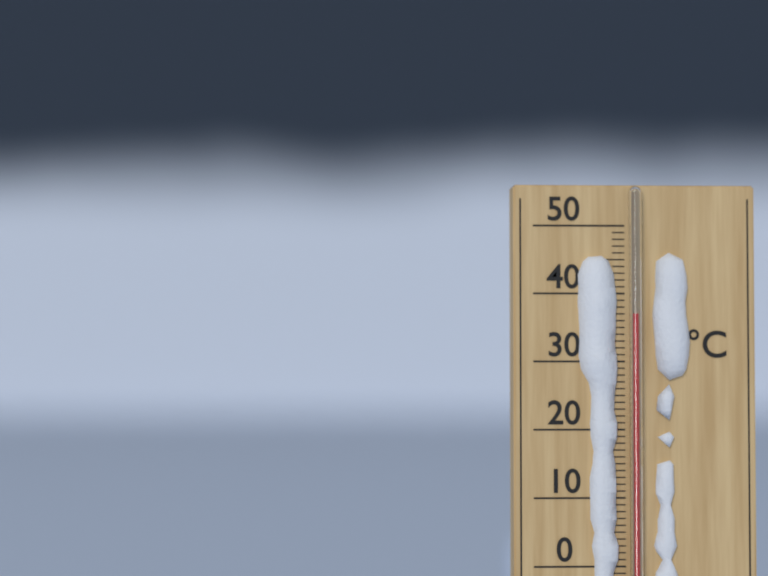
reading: 37 °C
